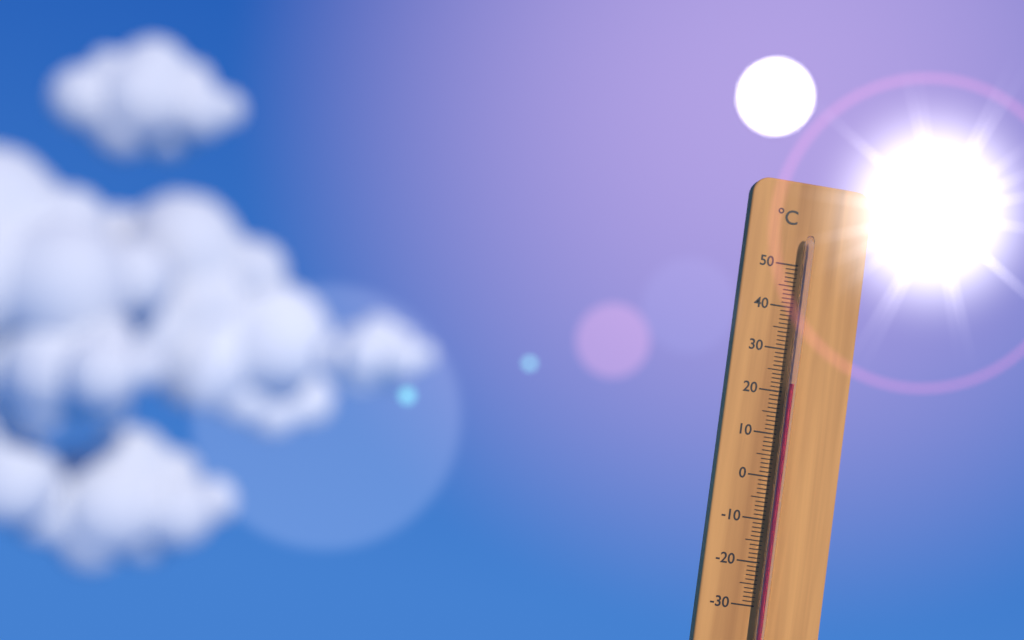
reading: 22 °C
